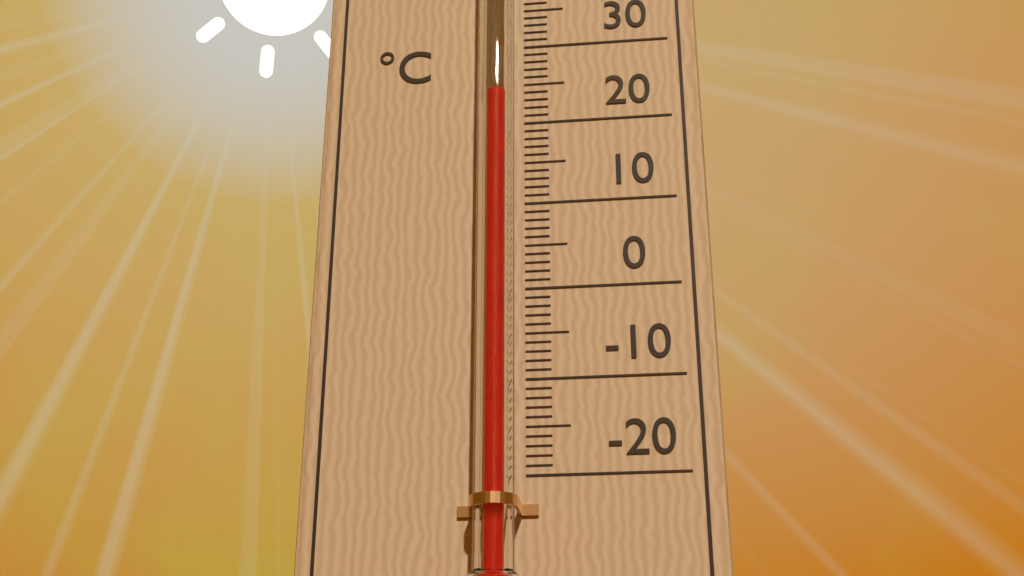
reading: 22 °C
